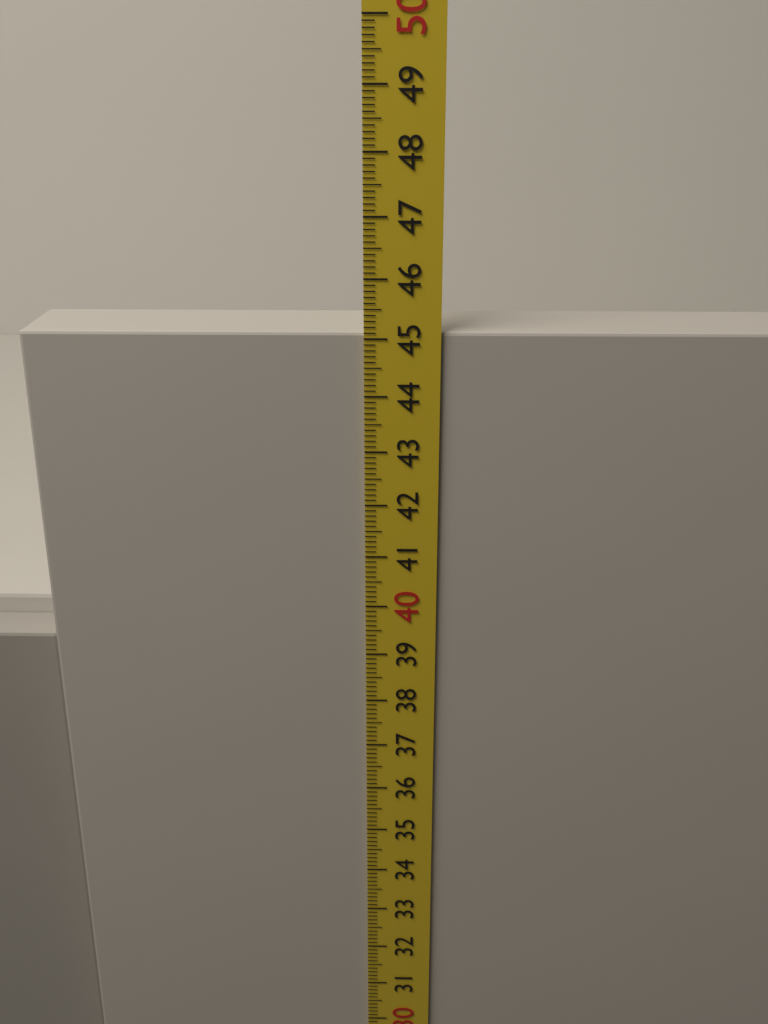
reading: 45.1 cm
